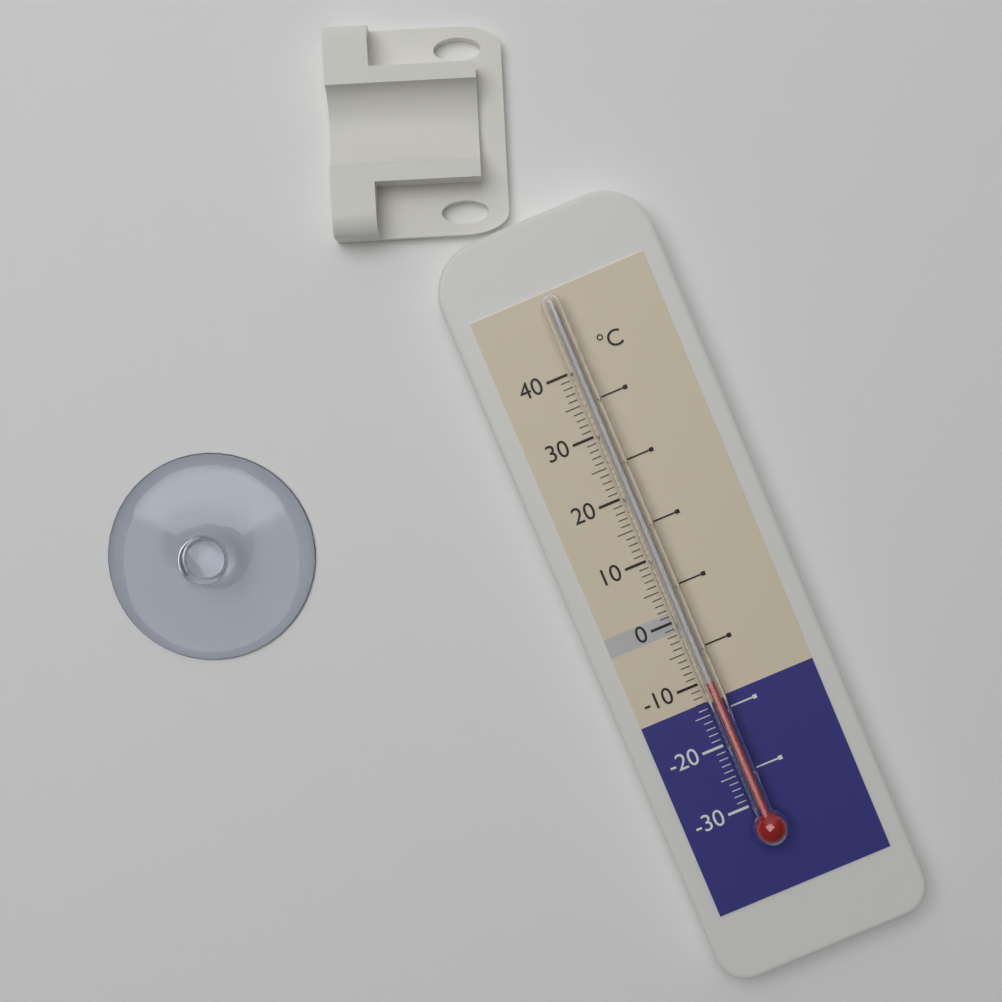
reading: -10 °C
